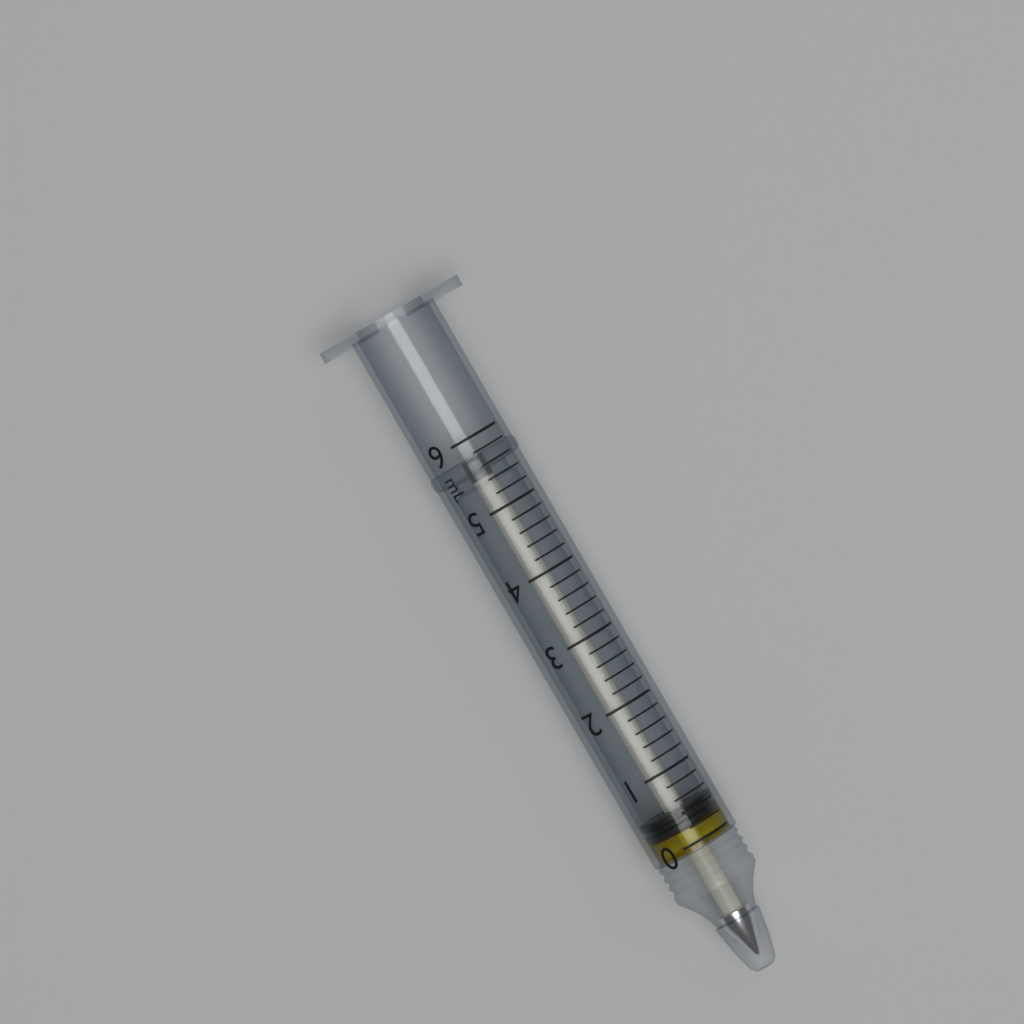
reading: 0.2 mL
